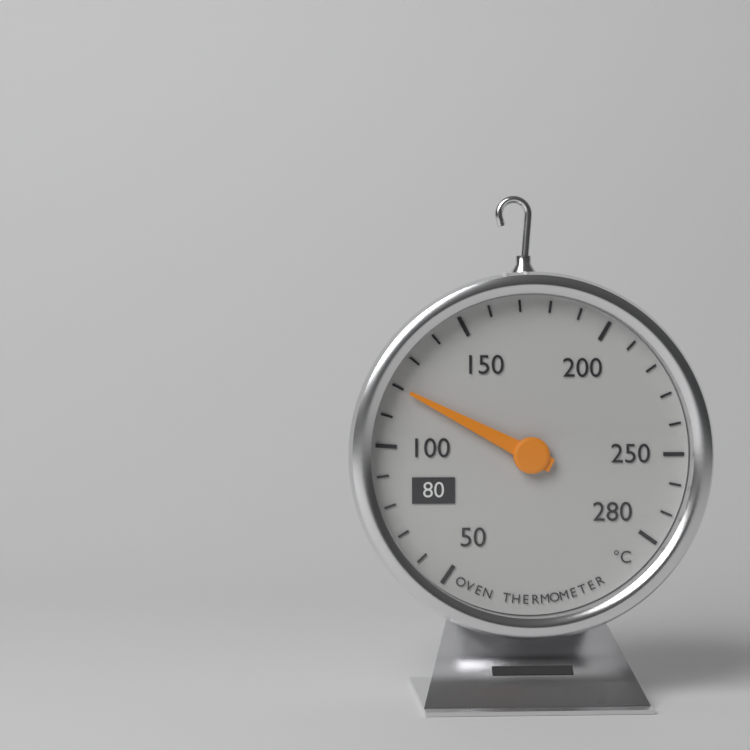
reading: 120 °C
